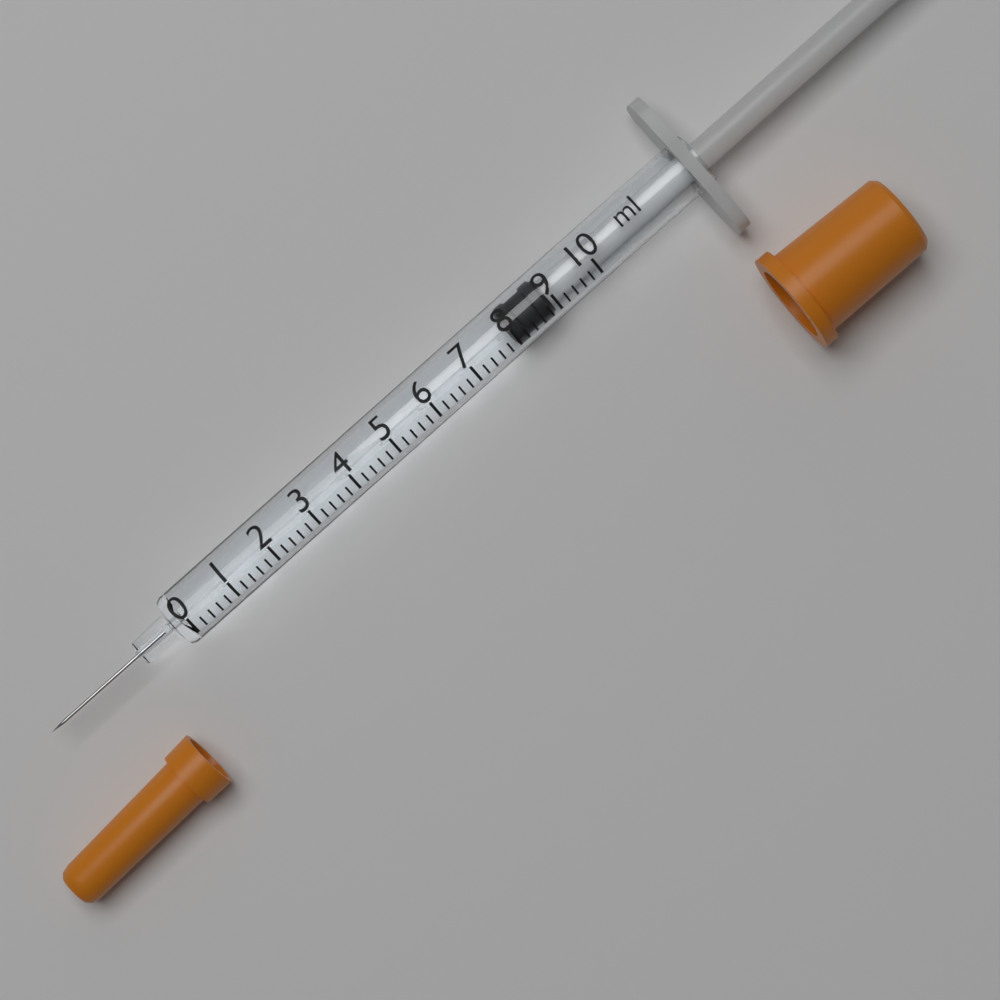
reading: 8.0 ml
